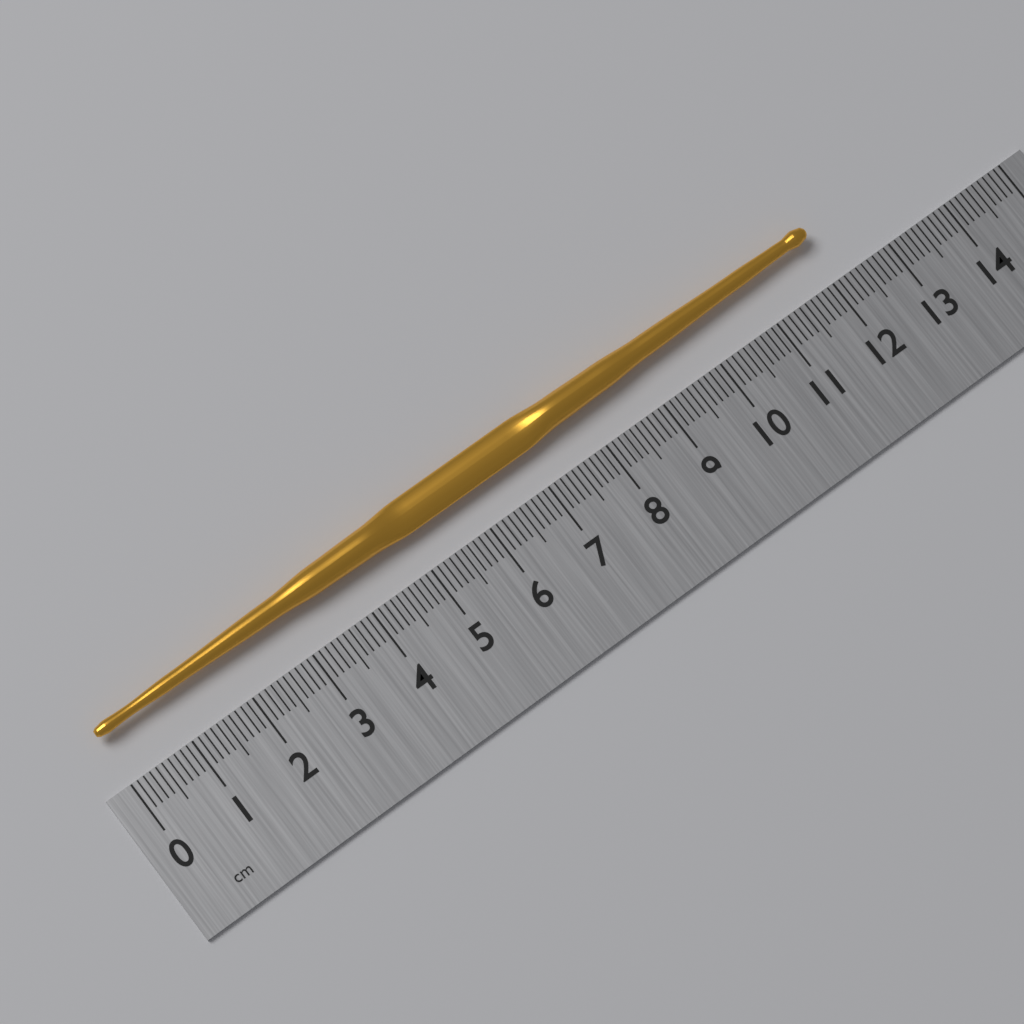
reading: 12.1 cm
